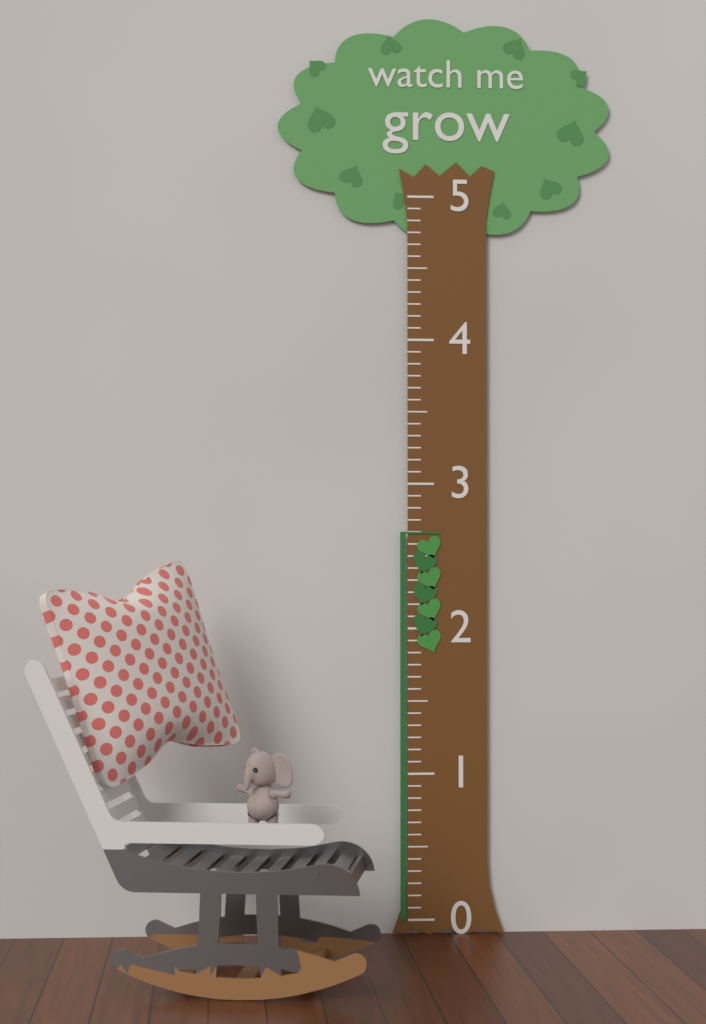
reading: 2.666667 (no unit)
